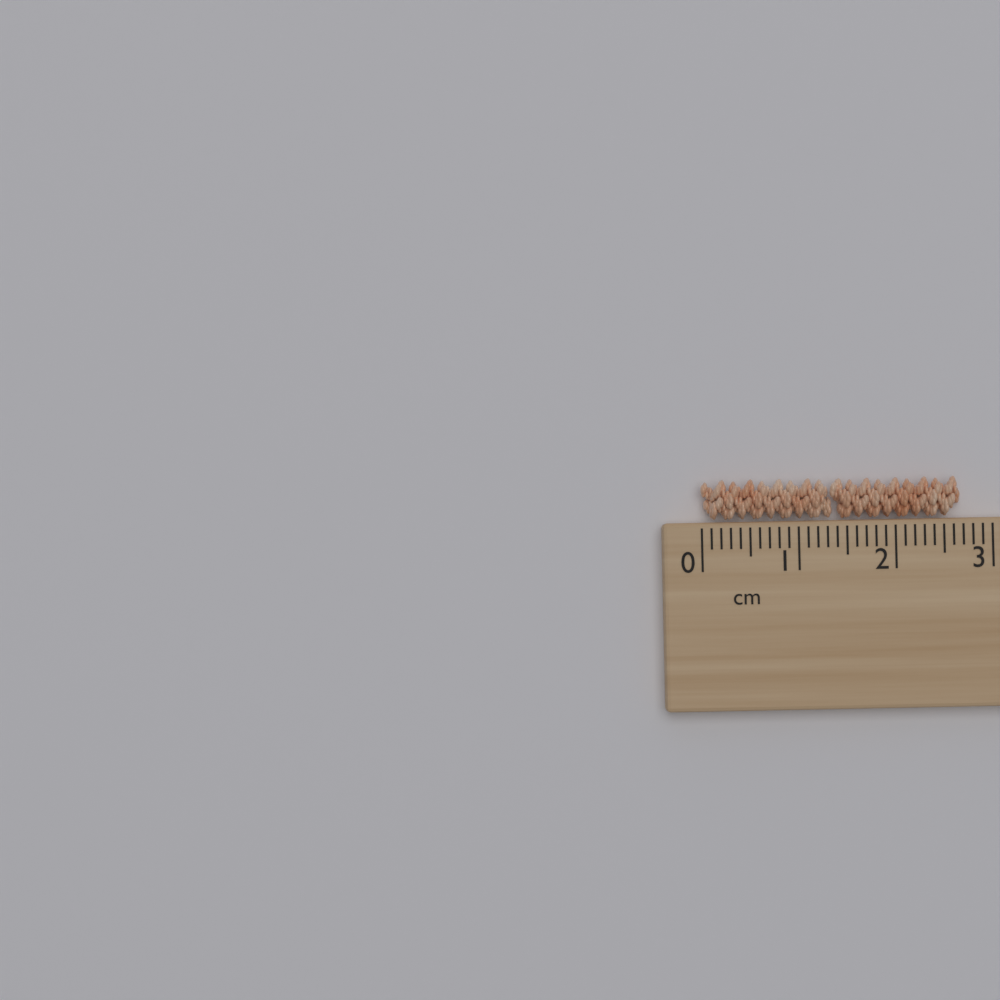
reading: 2.7 cm
